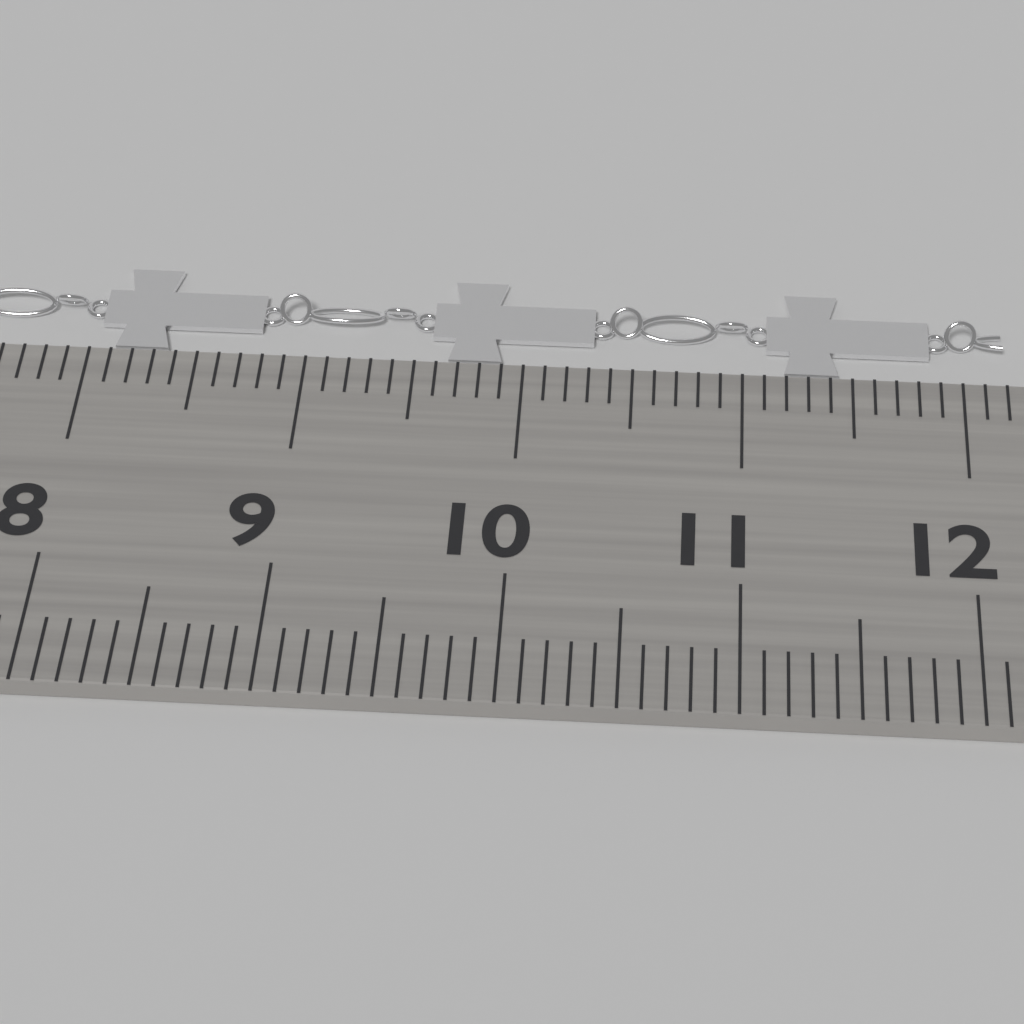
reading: 12.2 cm
